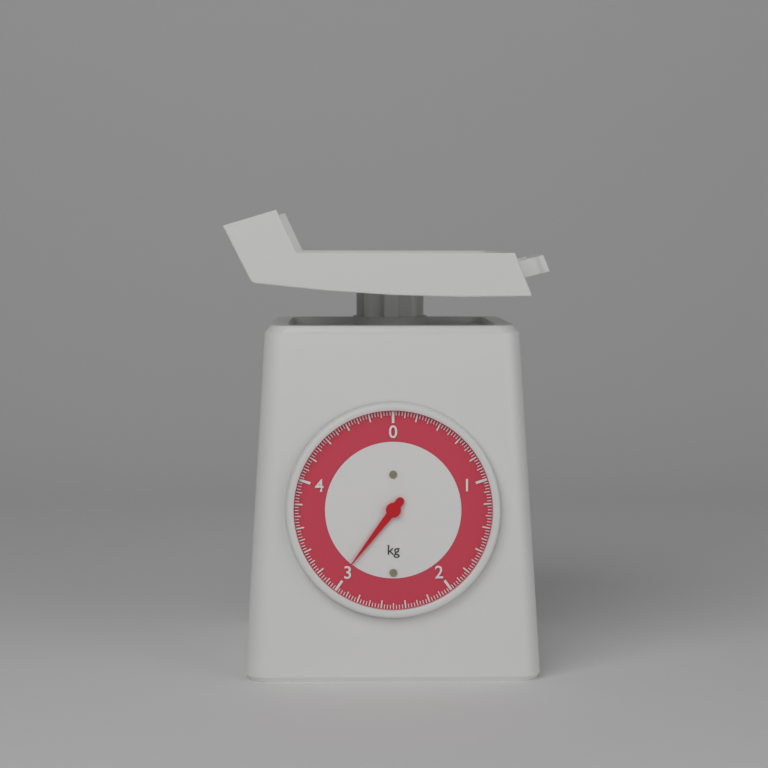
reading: 3.025 kg
